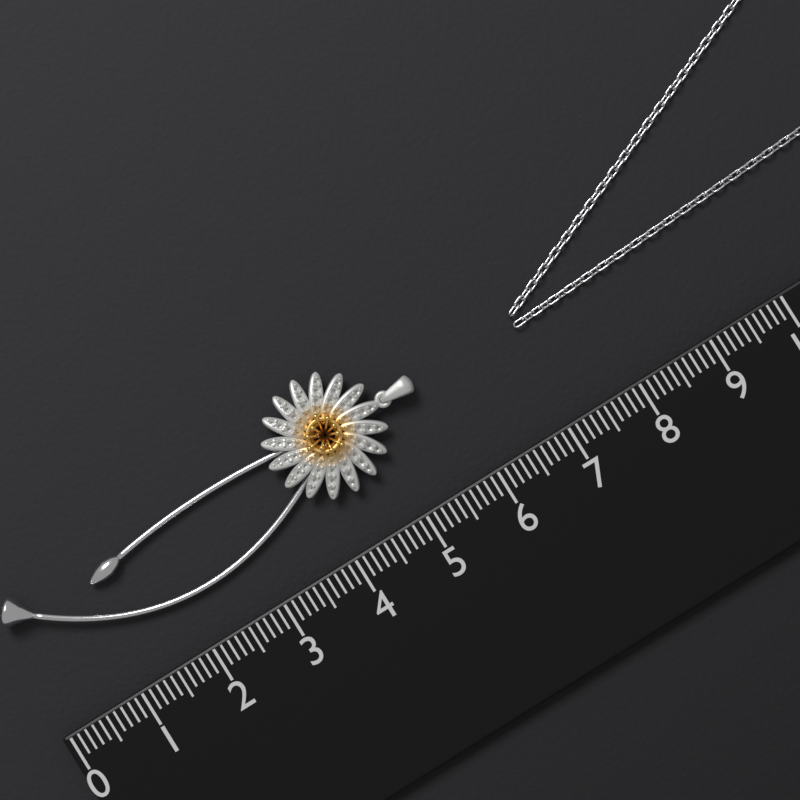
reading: 5.7 (no unit)
